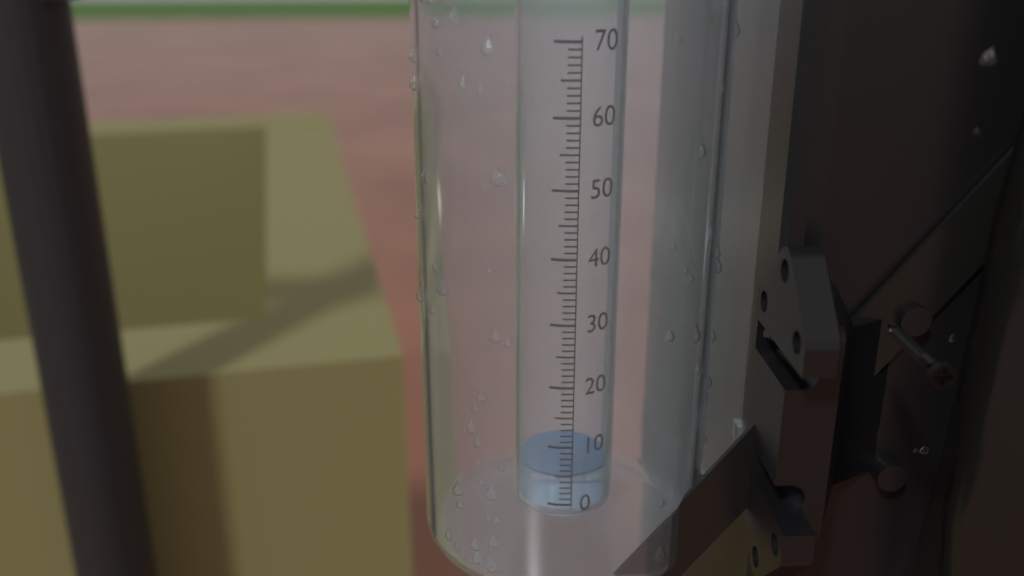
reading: 5 (no unit)
